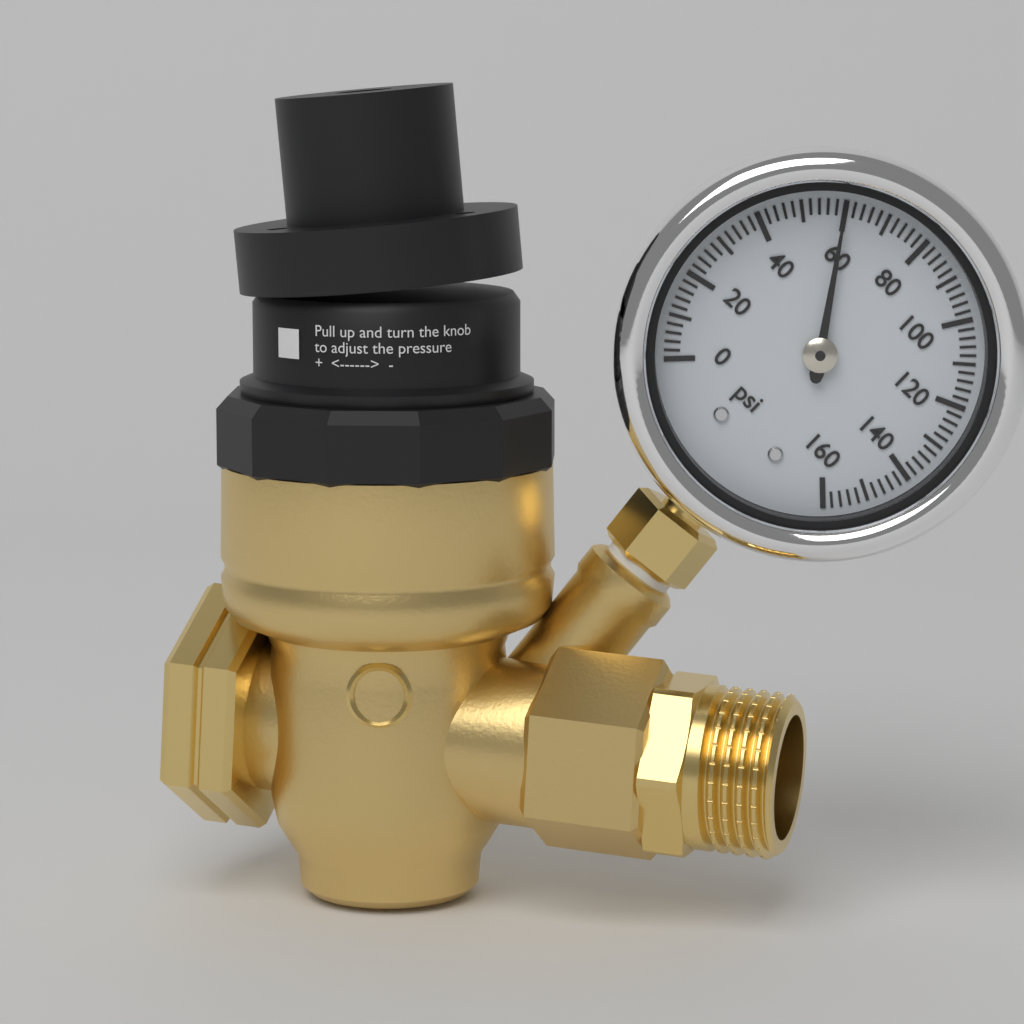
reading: 60 psi
